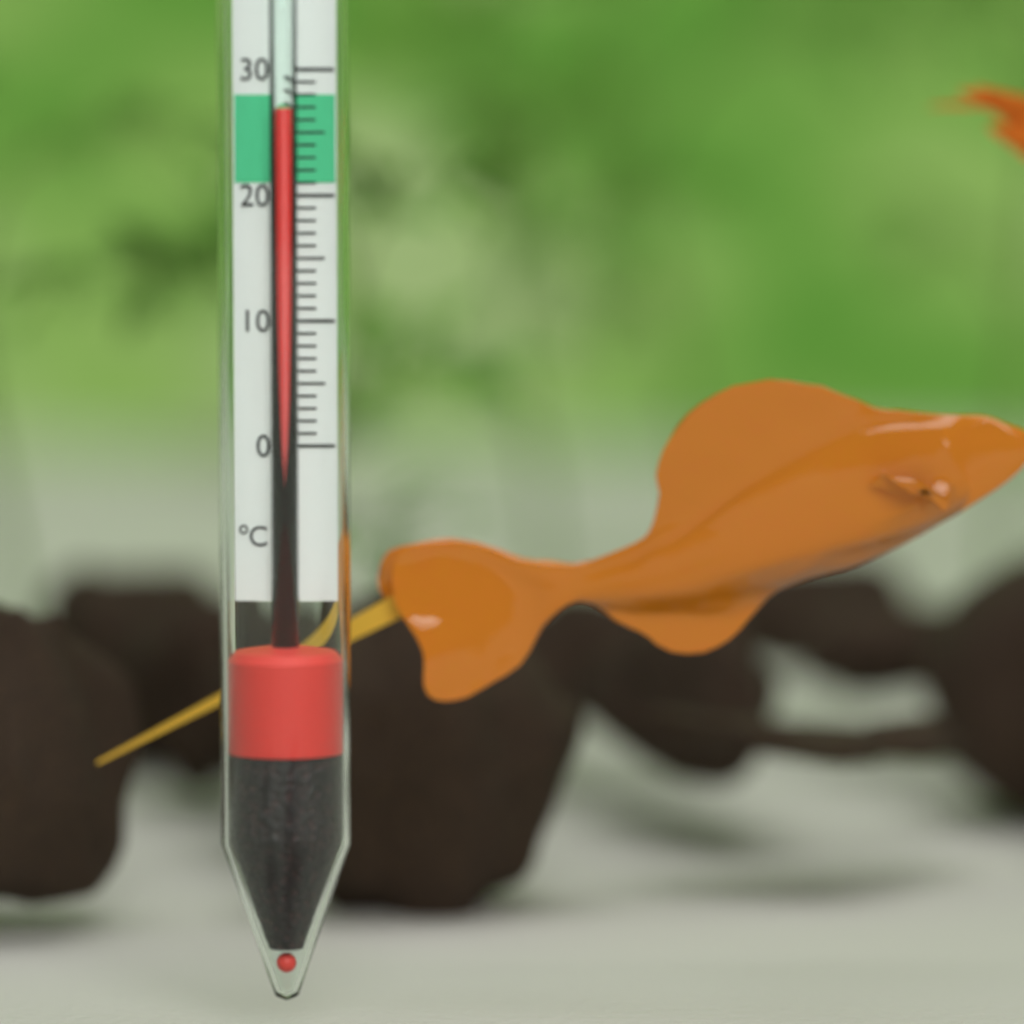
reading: 27 °C
